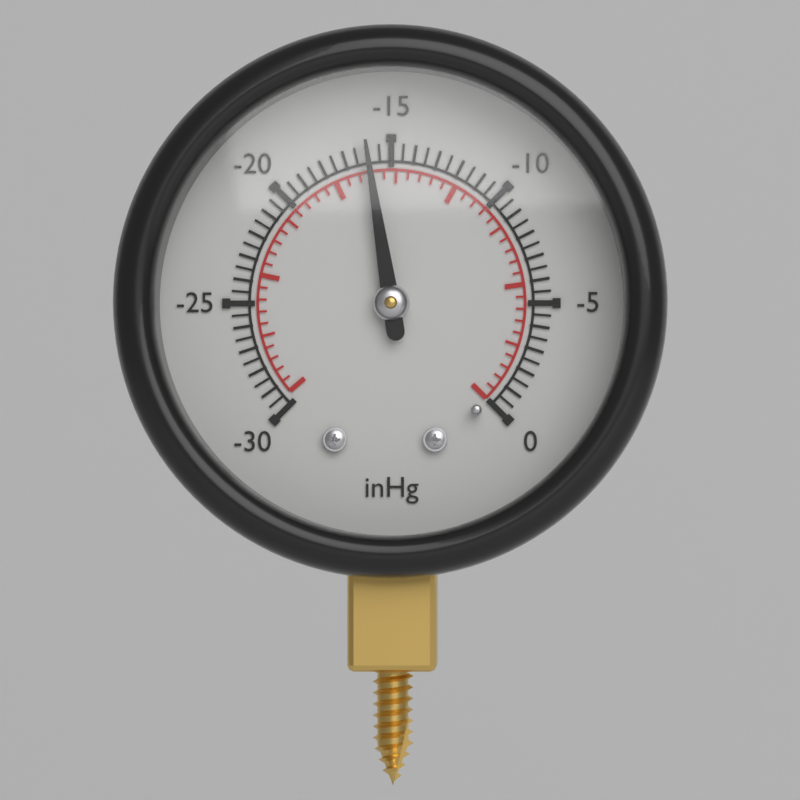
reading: -16.0 inHg
